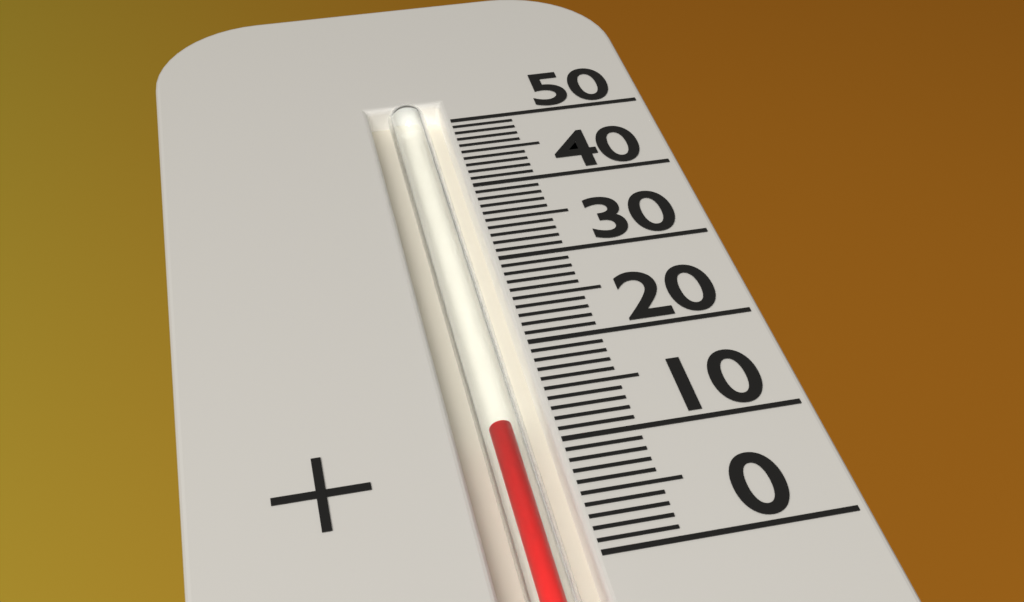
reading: 12 (no unit)
